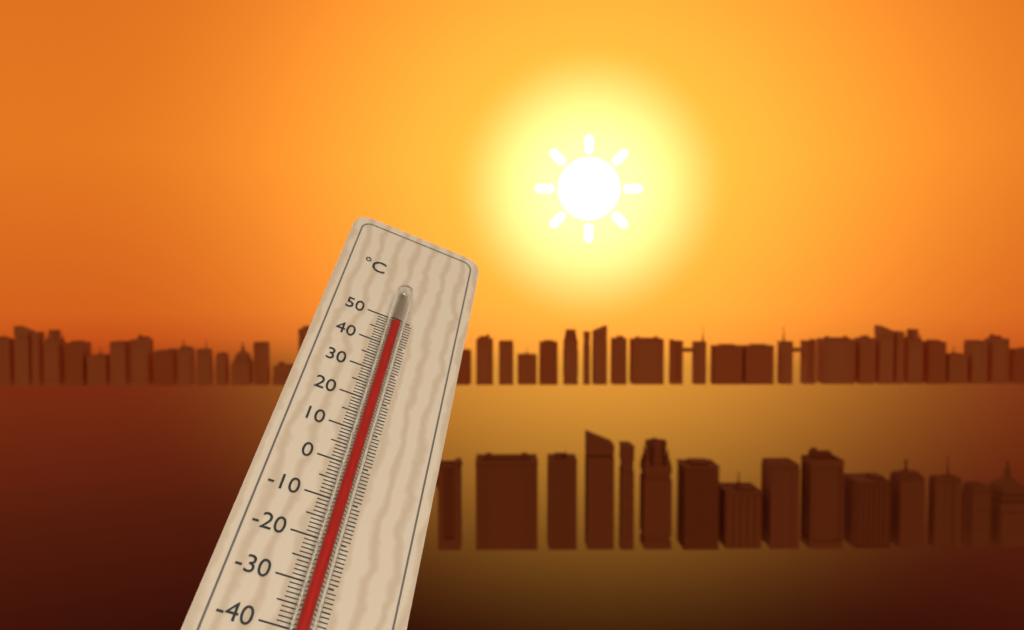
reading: 45 °C
